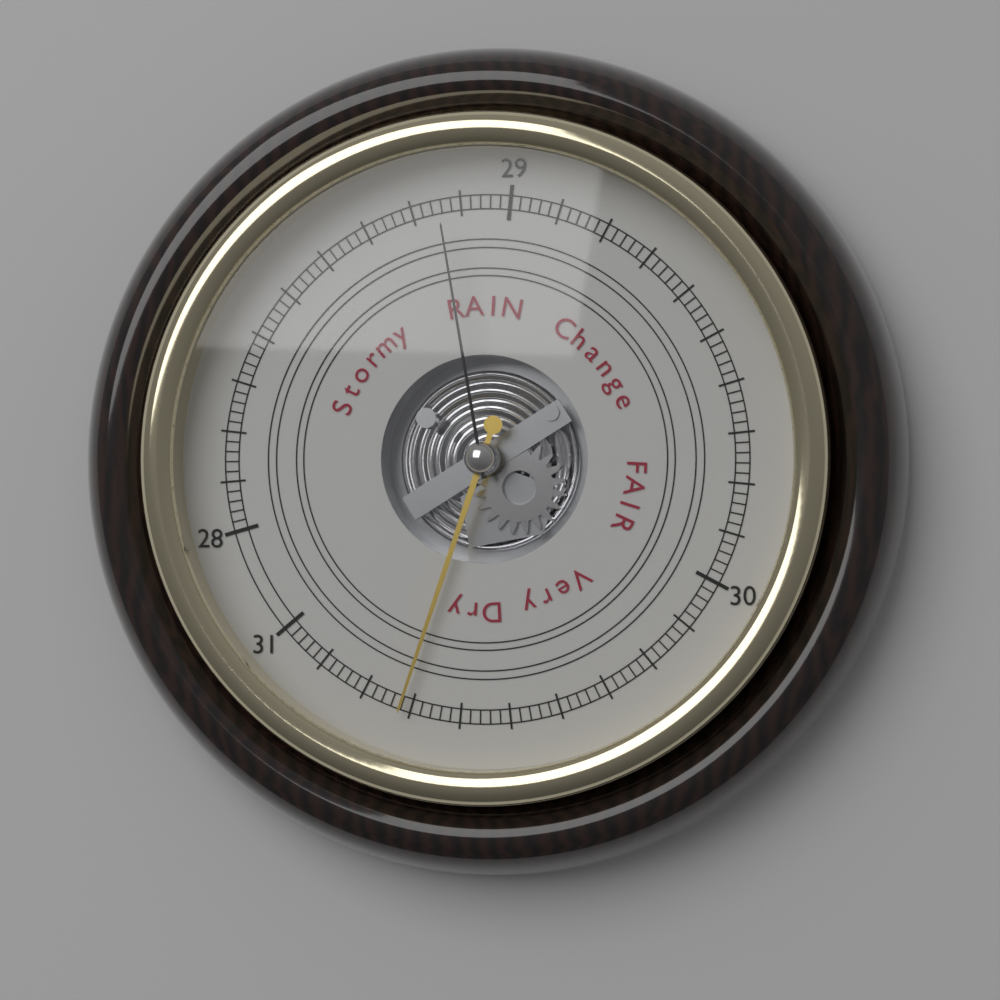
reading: 30.72 (no unit)
